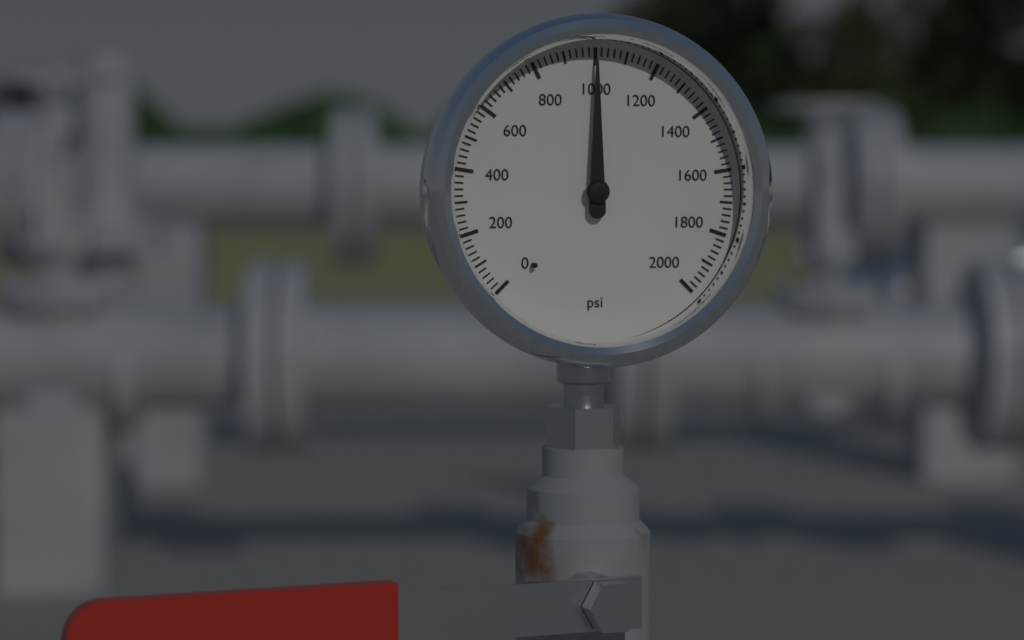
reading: 1000 psi
